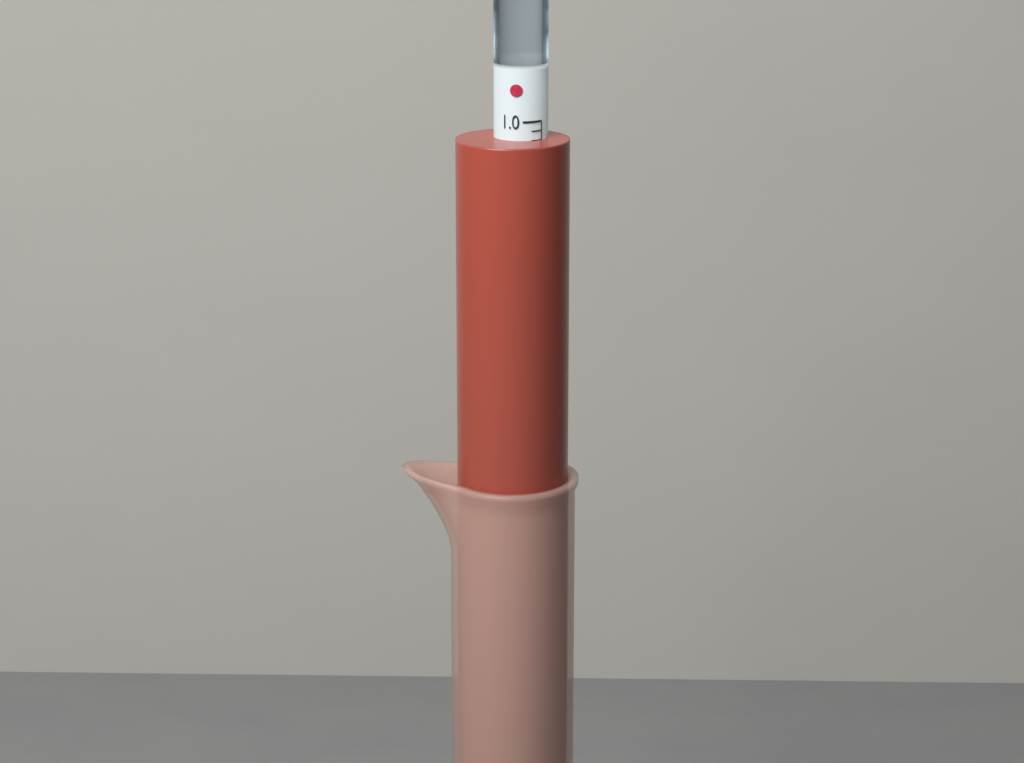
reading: 1.02 (no unit)
